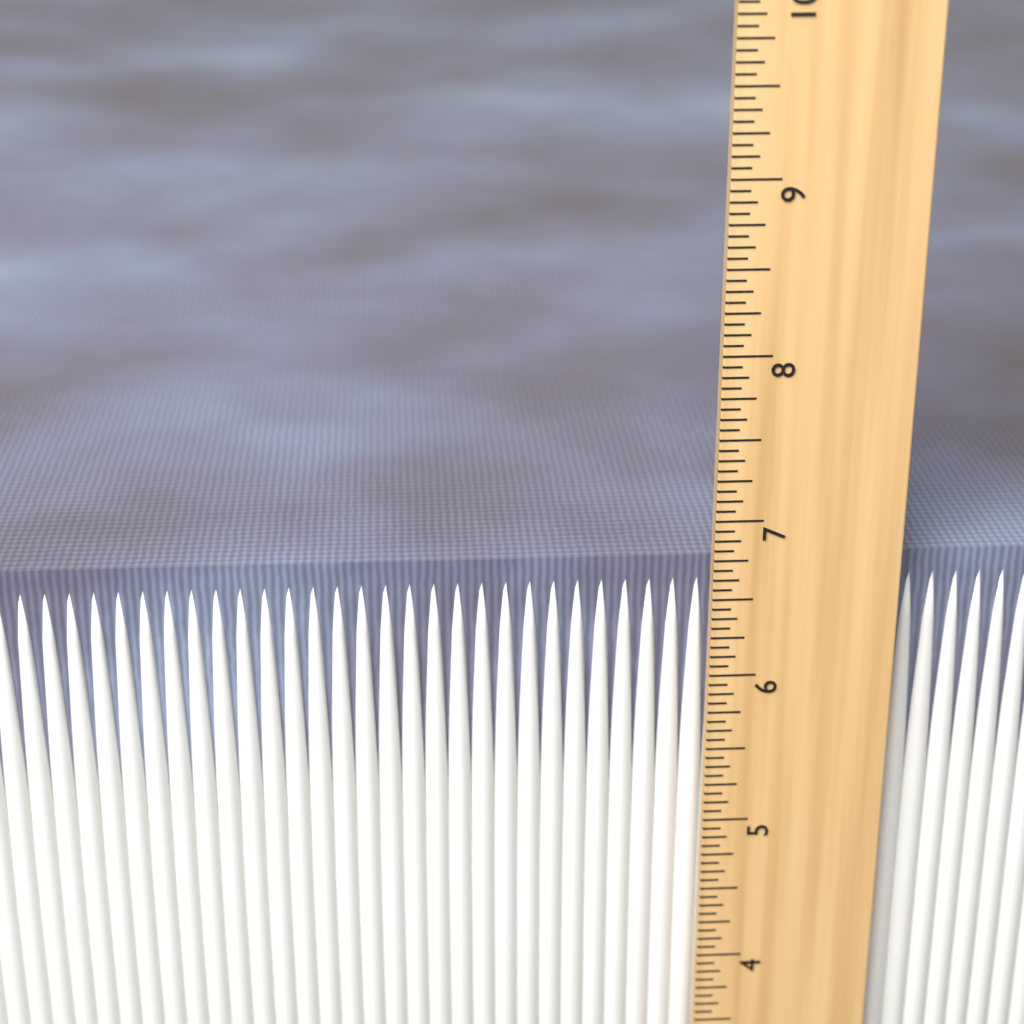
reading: 6.6875 in
